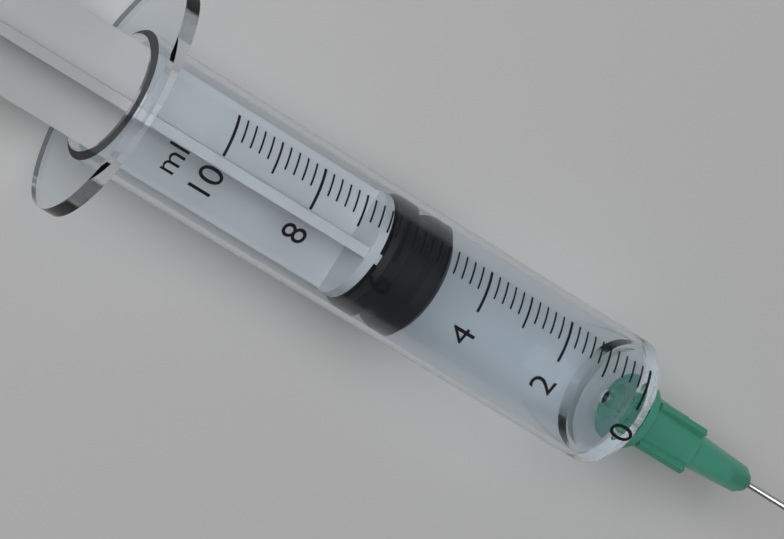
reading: 4.8 ml
